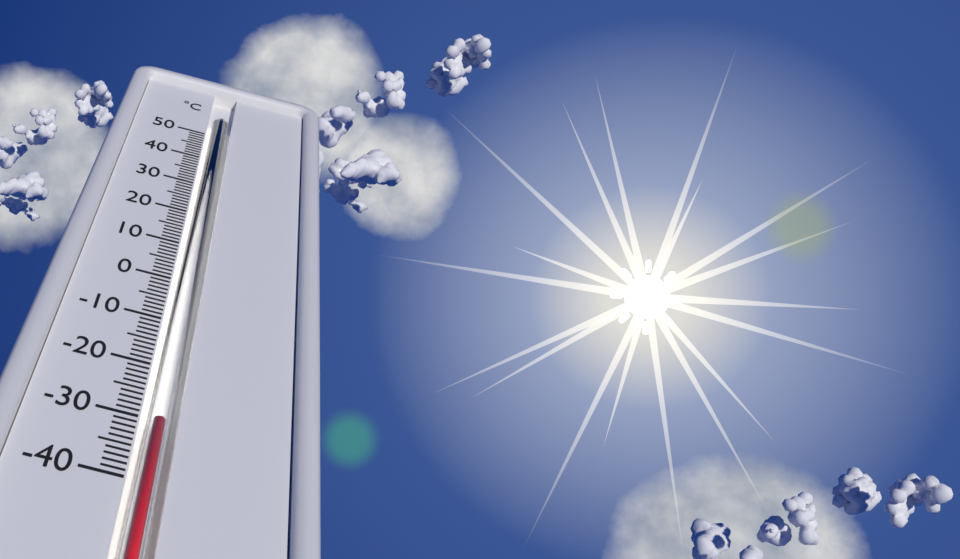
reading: -30 °C
